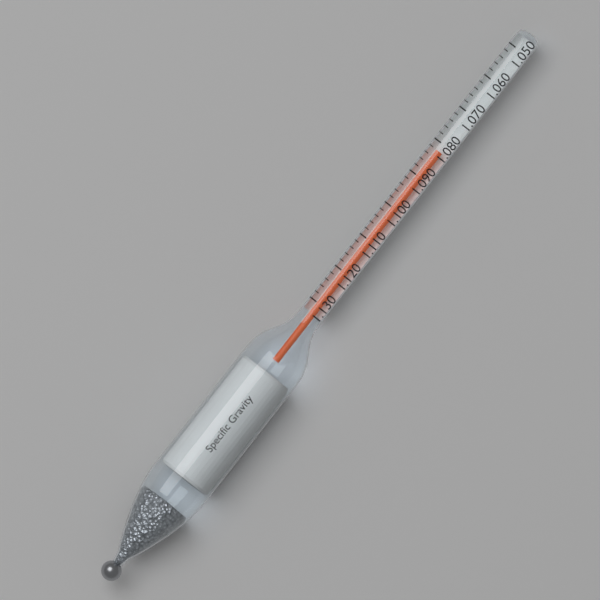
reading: 1.082 (no unit)
